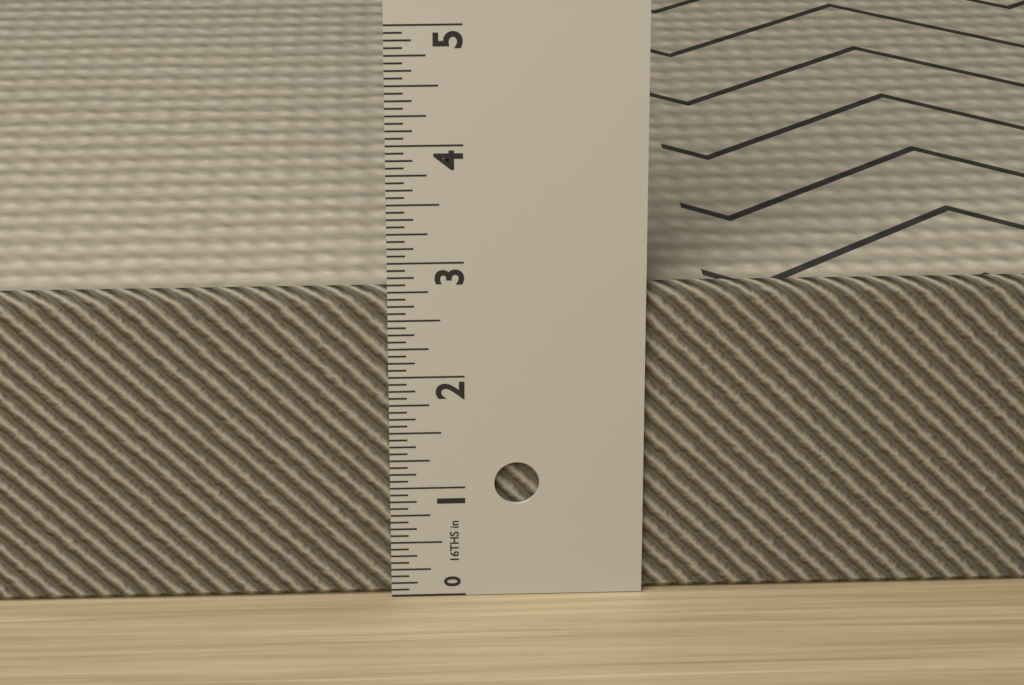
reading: 2.7500 in
